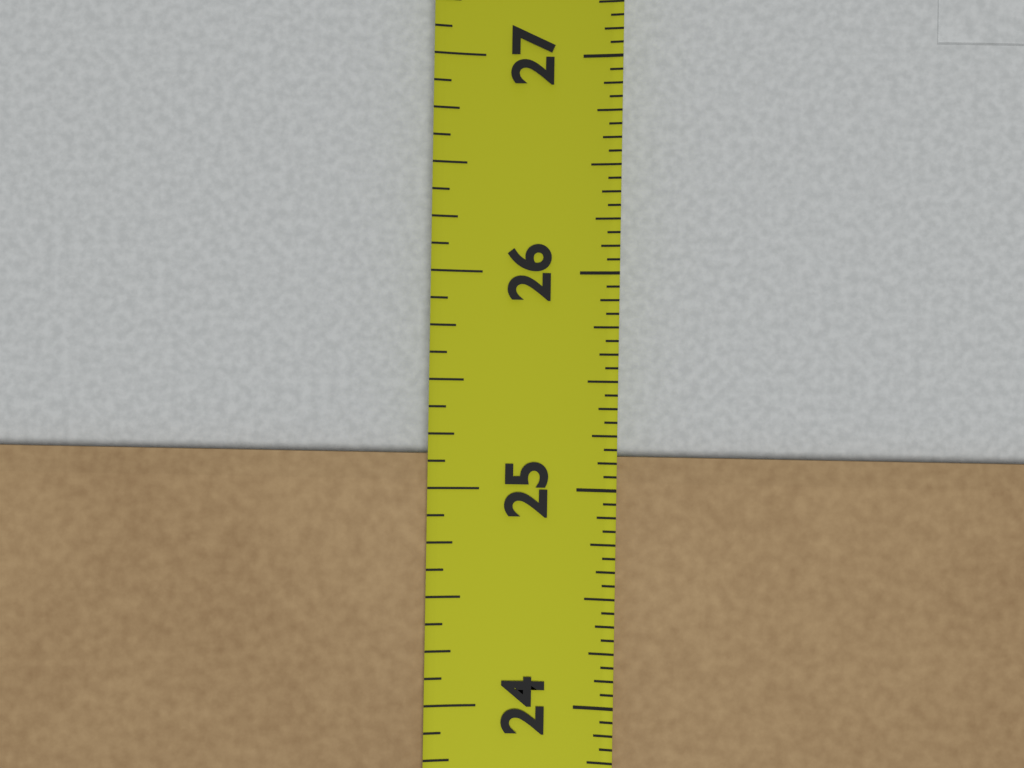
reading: 25.1875 in
